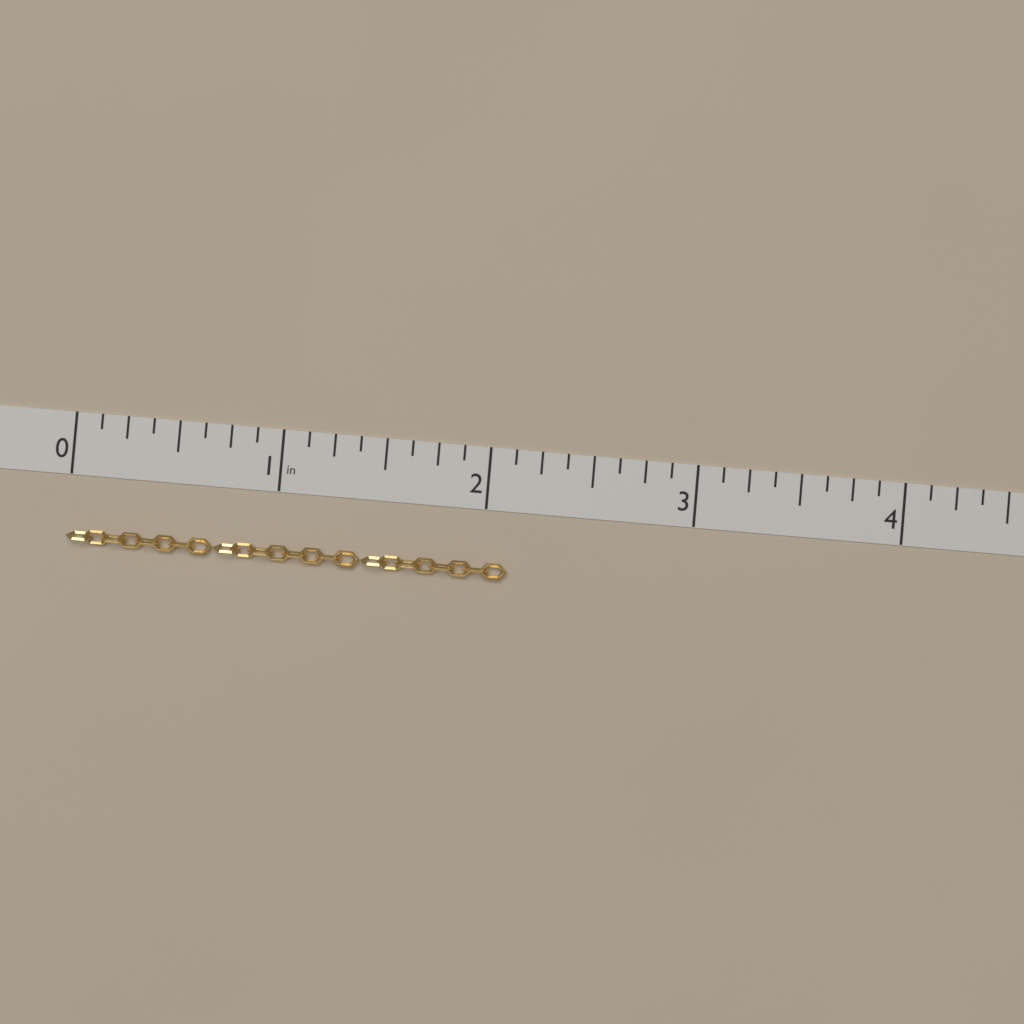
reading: 2.125 in
